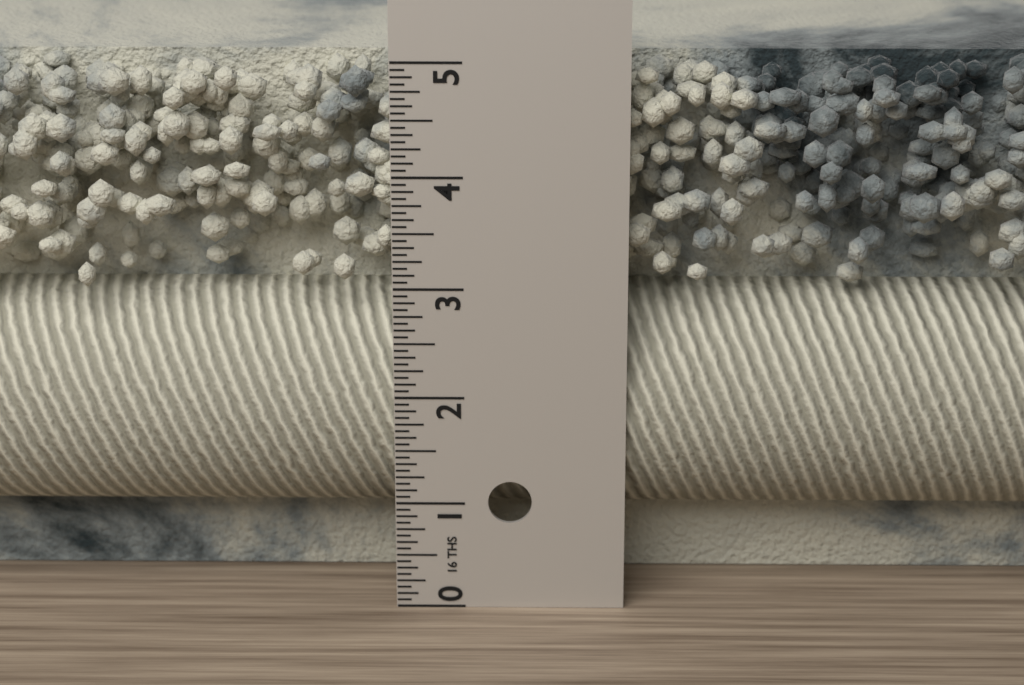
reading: 4.9375 in
